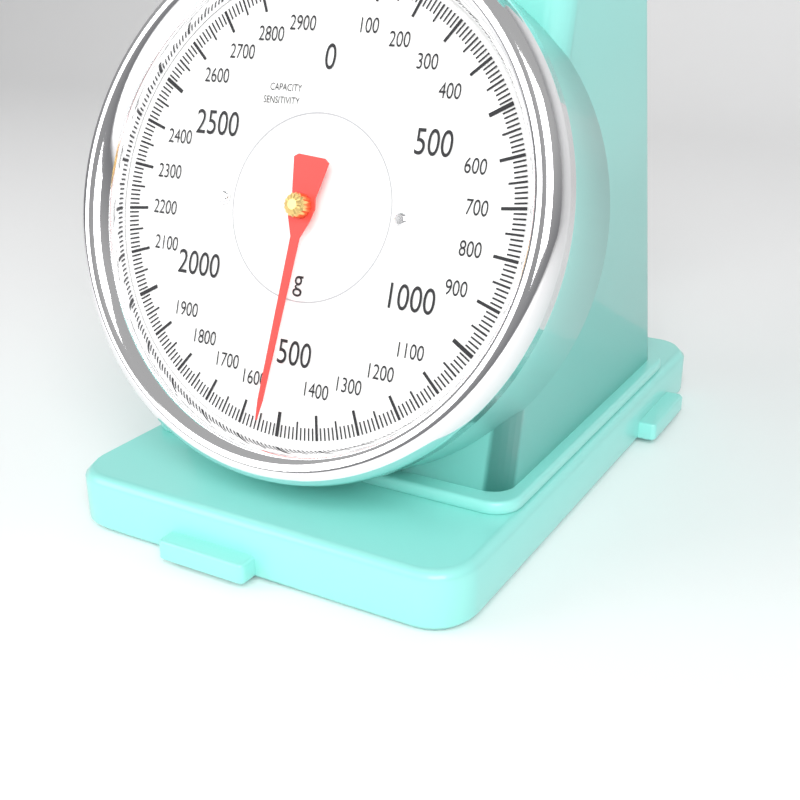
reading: 1540 g
